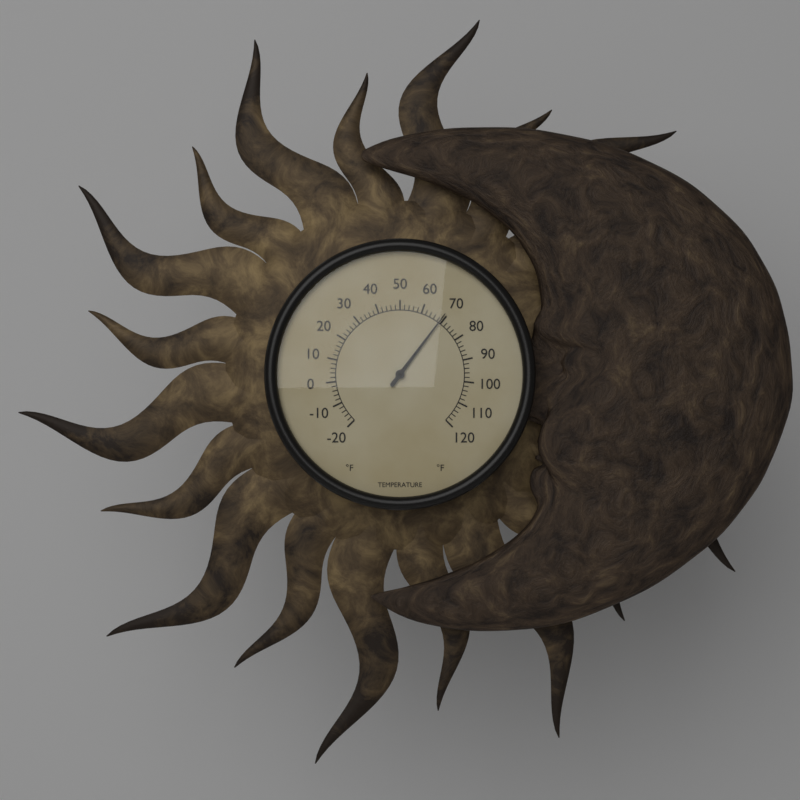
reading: 69 °F
